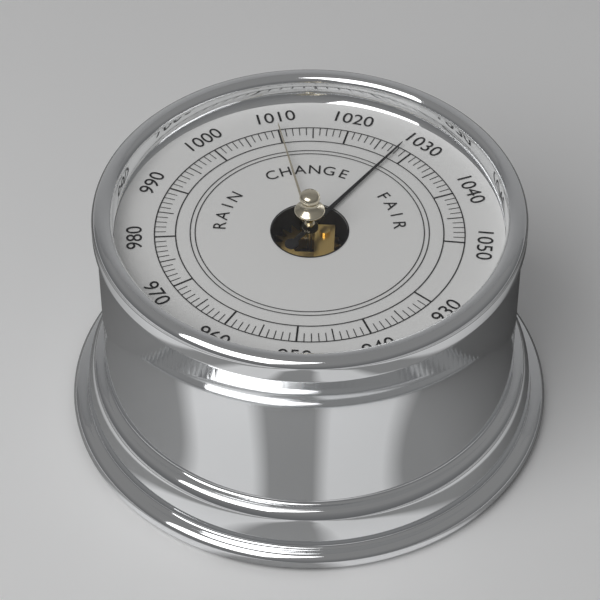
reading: 1028 (no unit)
